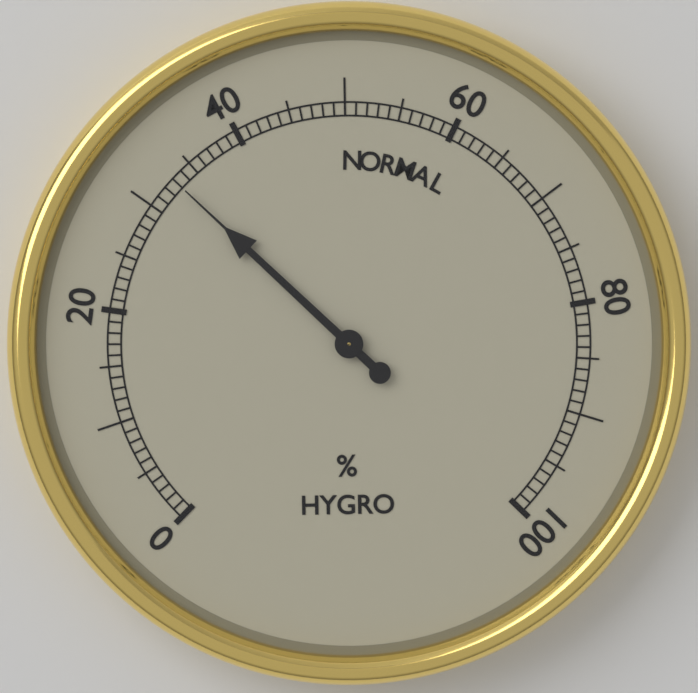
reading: 33 %
